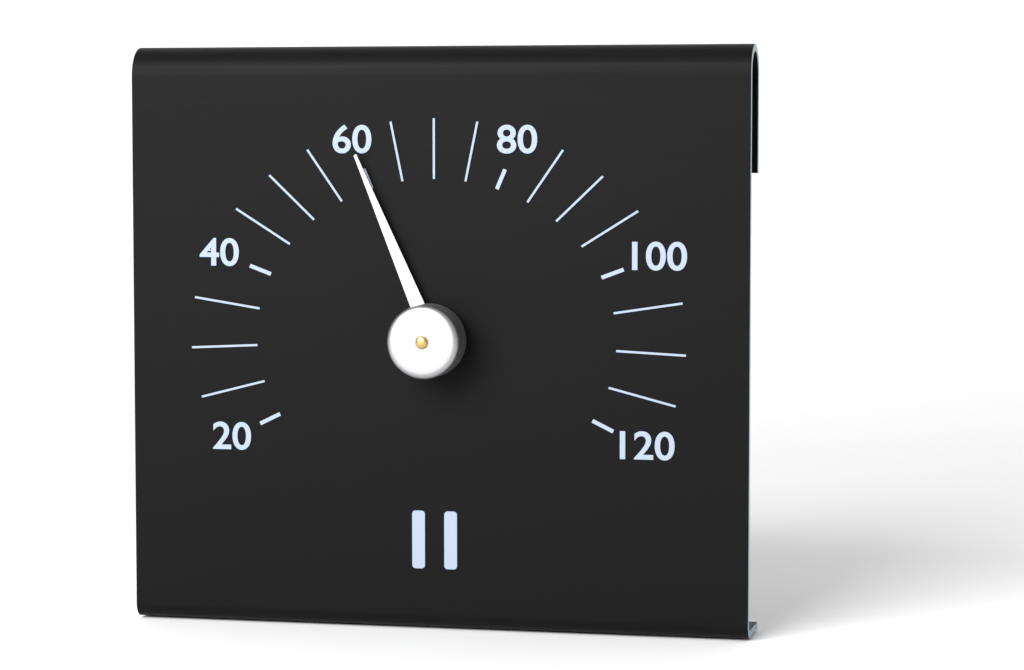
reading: 60 (no unit)
